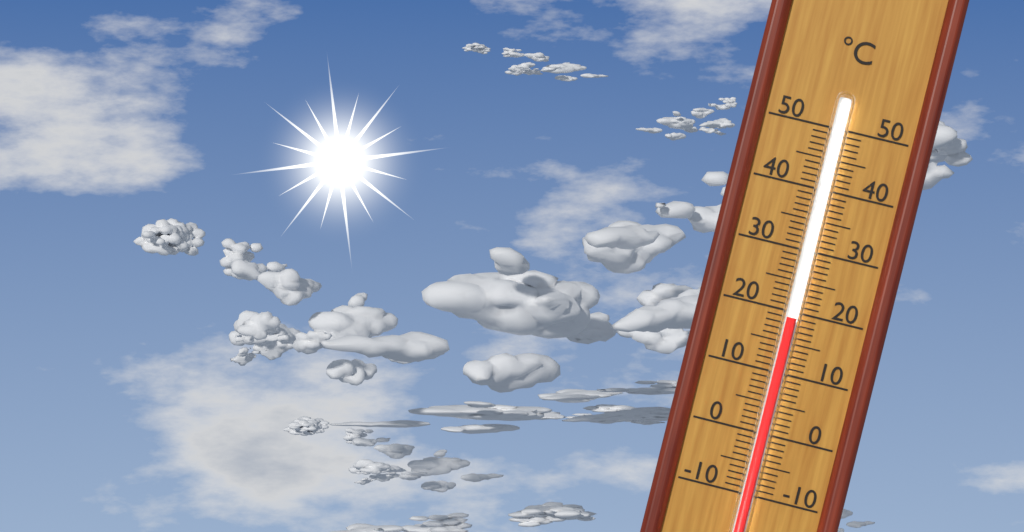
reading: 19 °C
